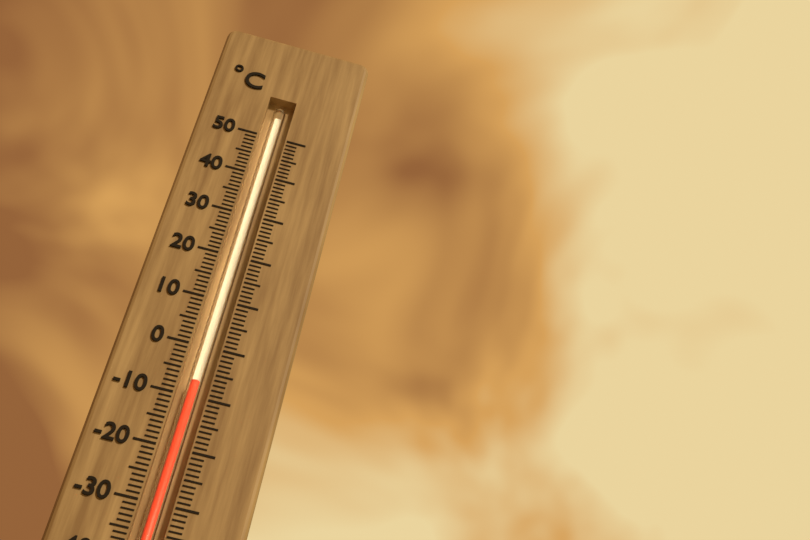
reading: -7 °C
